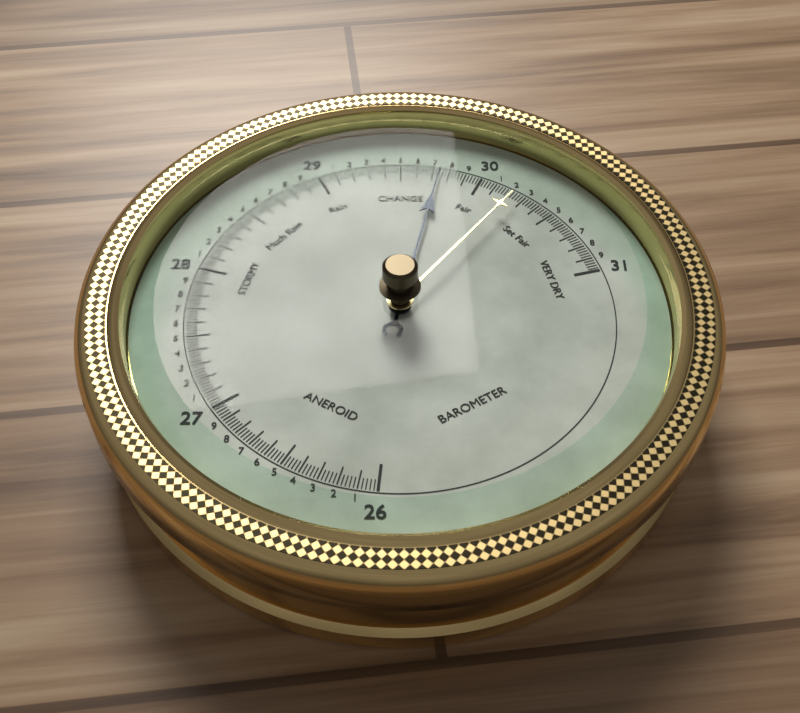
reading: 29.74 (no unit)
